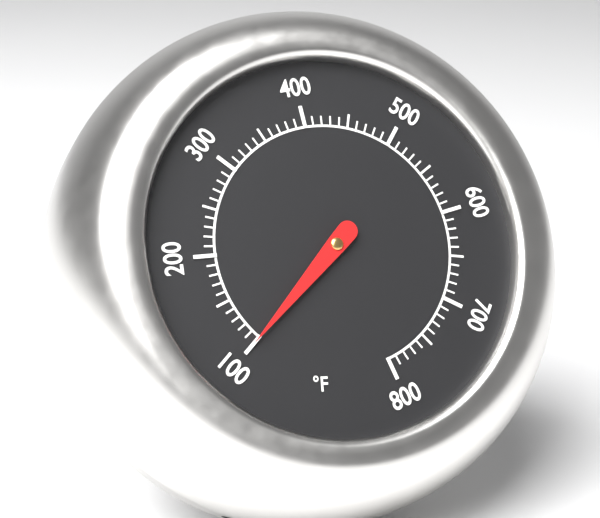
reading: 100 °F
